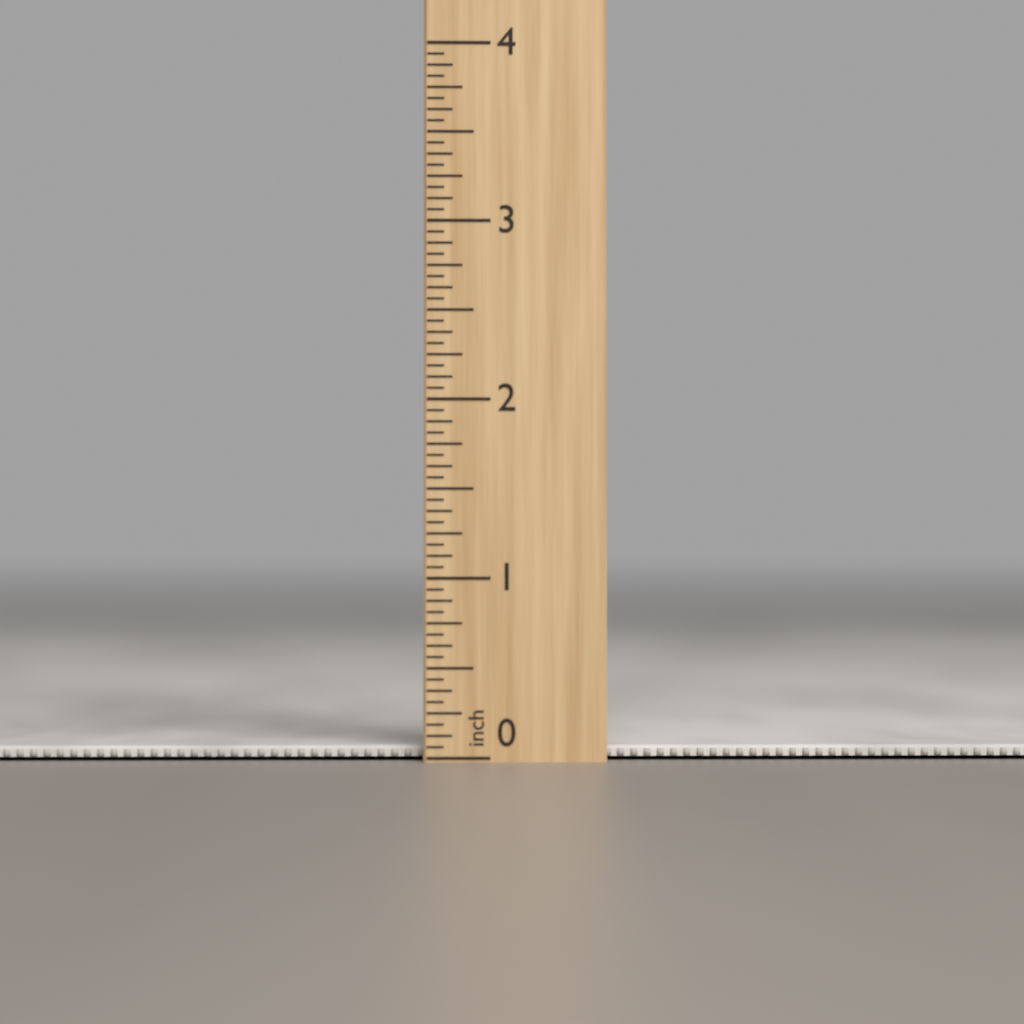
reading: 0.0625 inch
